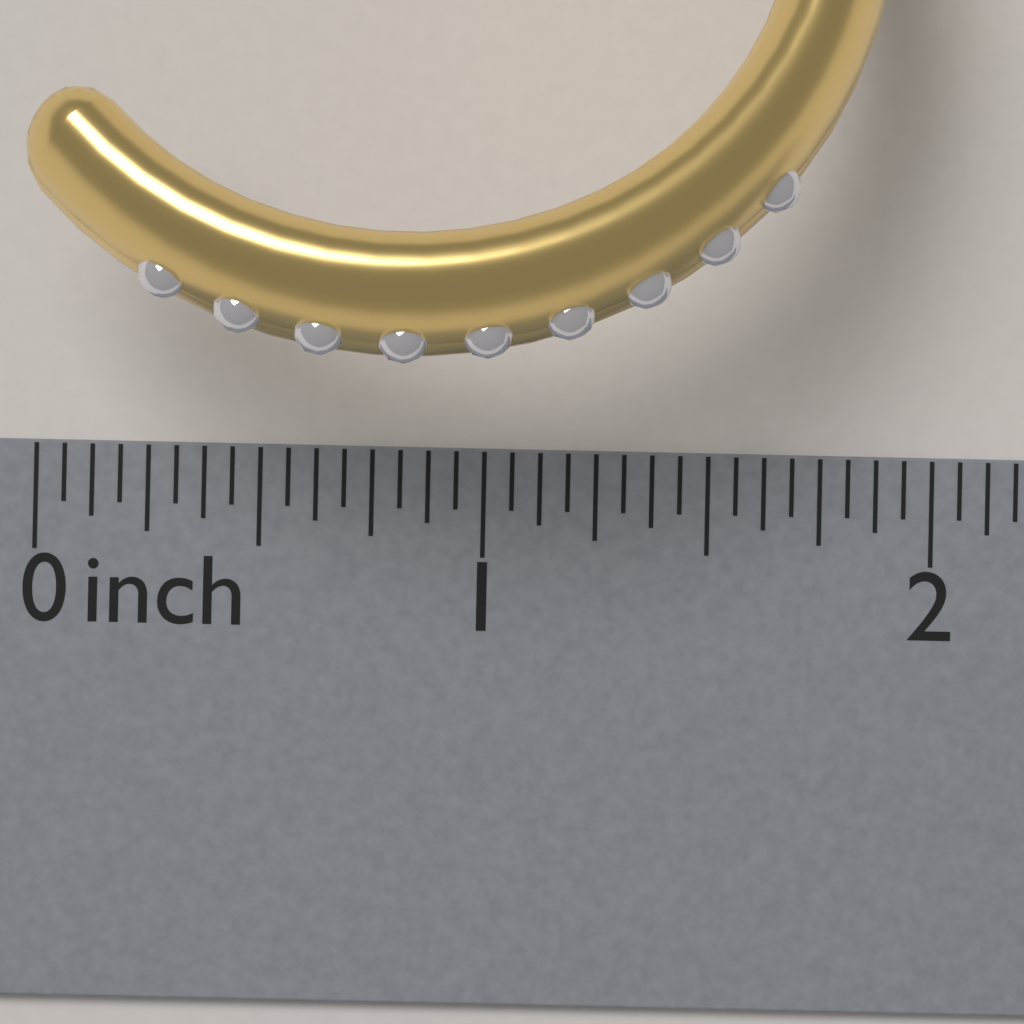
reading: 1.8750 inch
